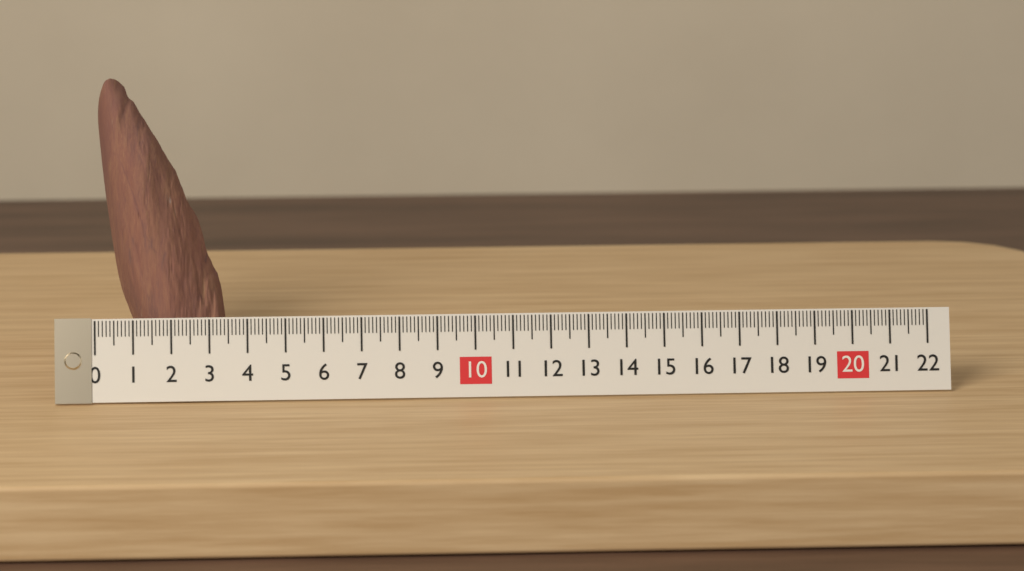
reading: 3.4 (no unit)
